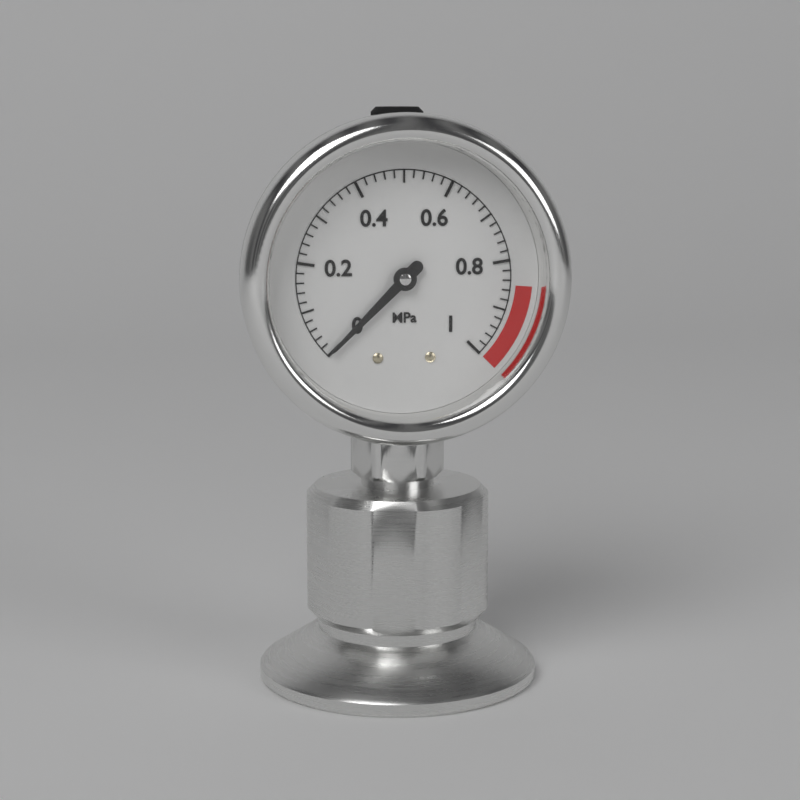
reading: 0.00 MPa
